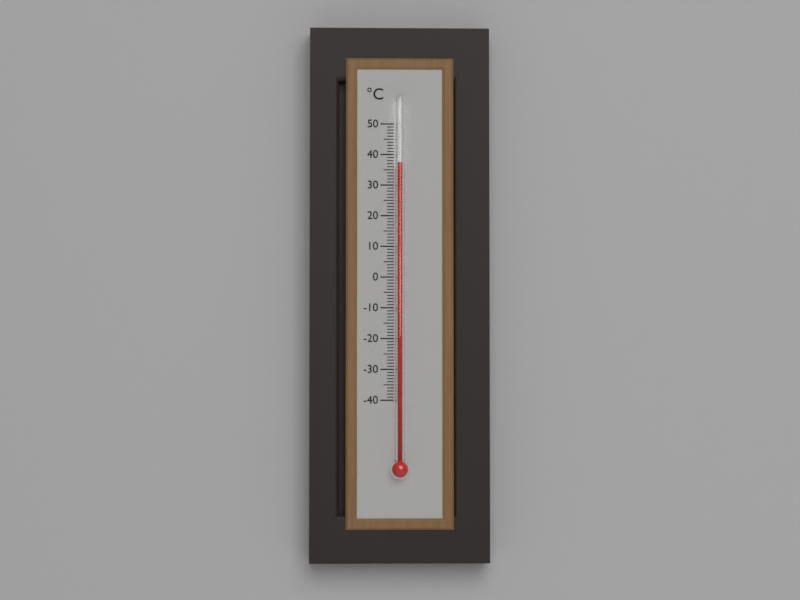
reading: 37 °C
